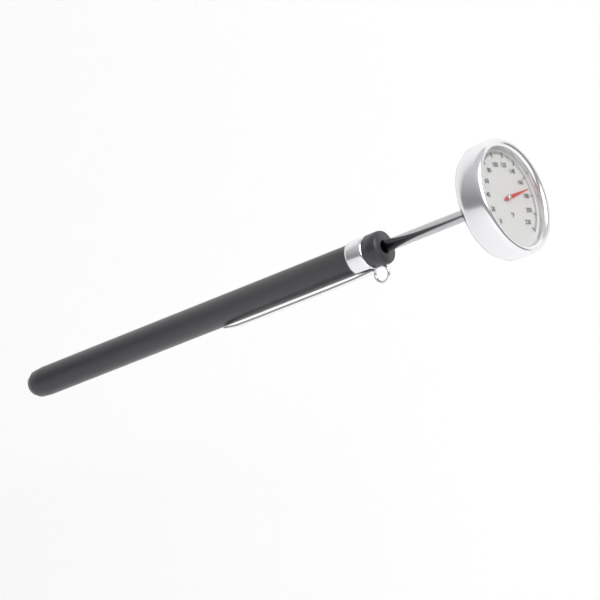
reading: 172 °F
